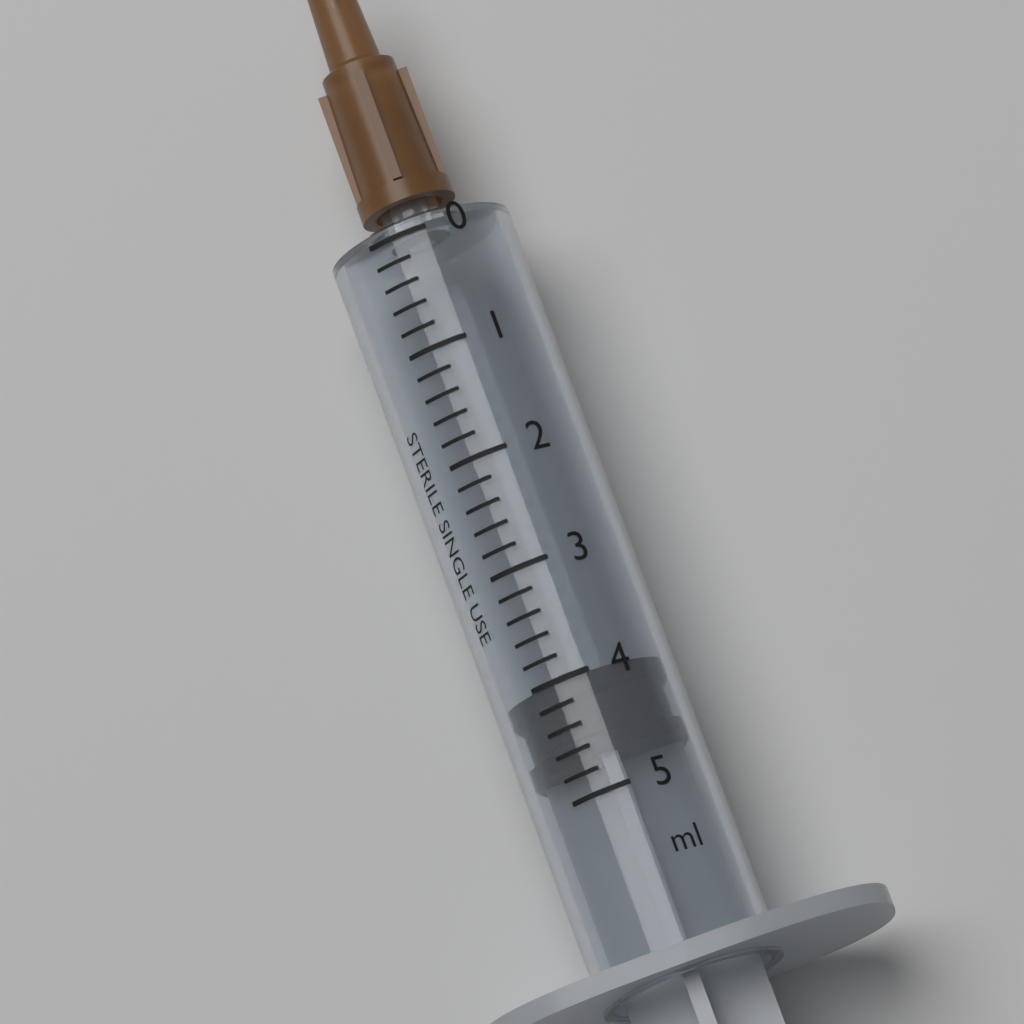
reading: 4.0 ml
